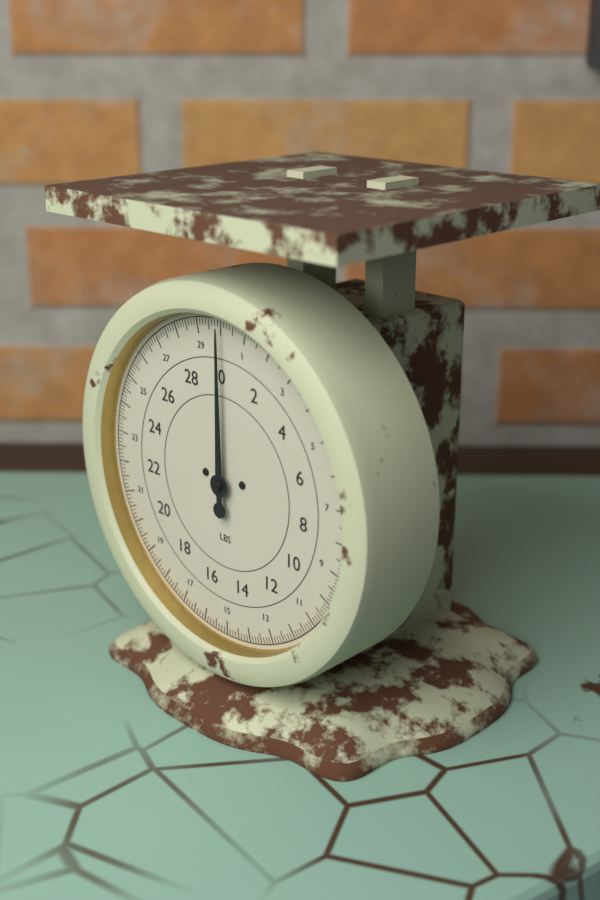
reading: 0.000 lbs
